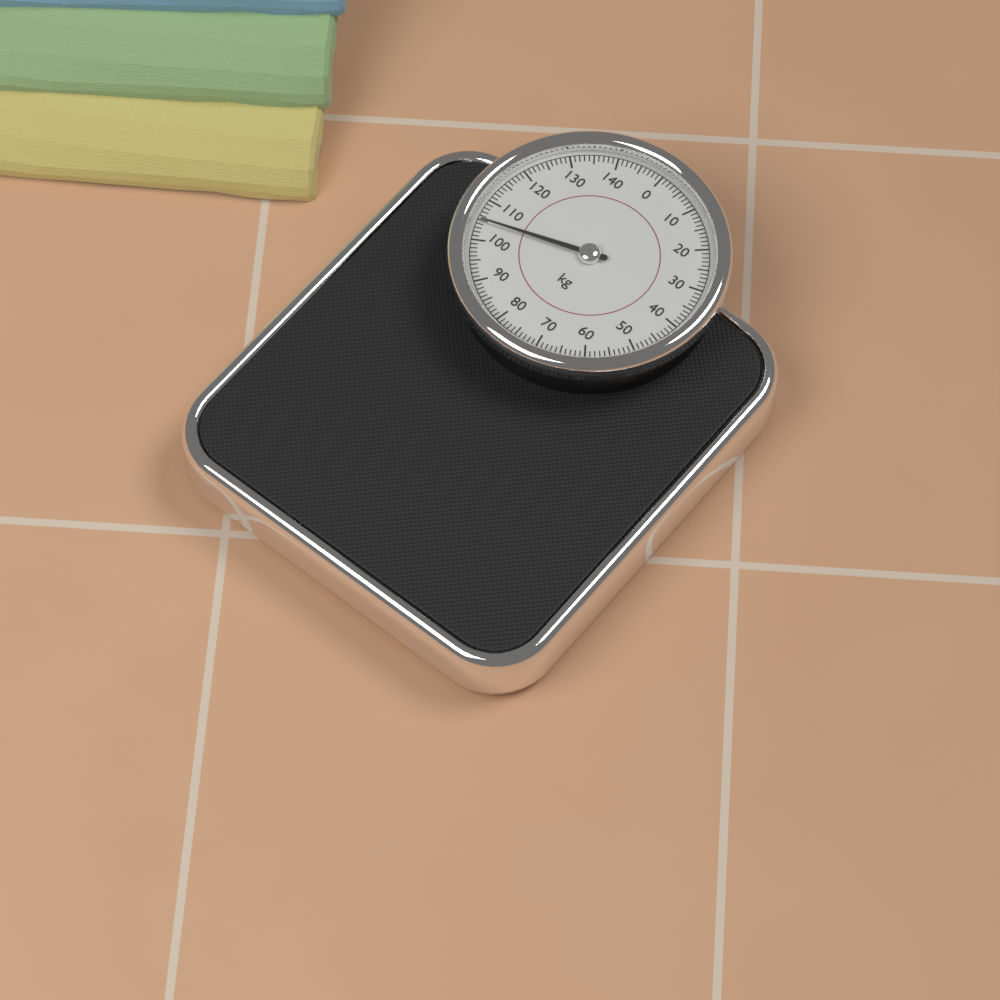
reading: 105 kg
